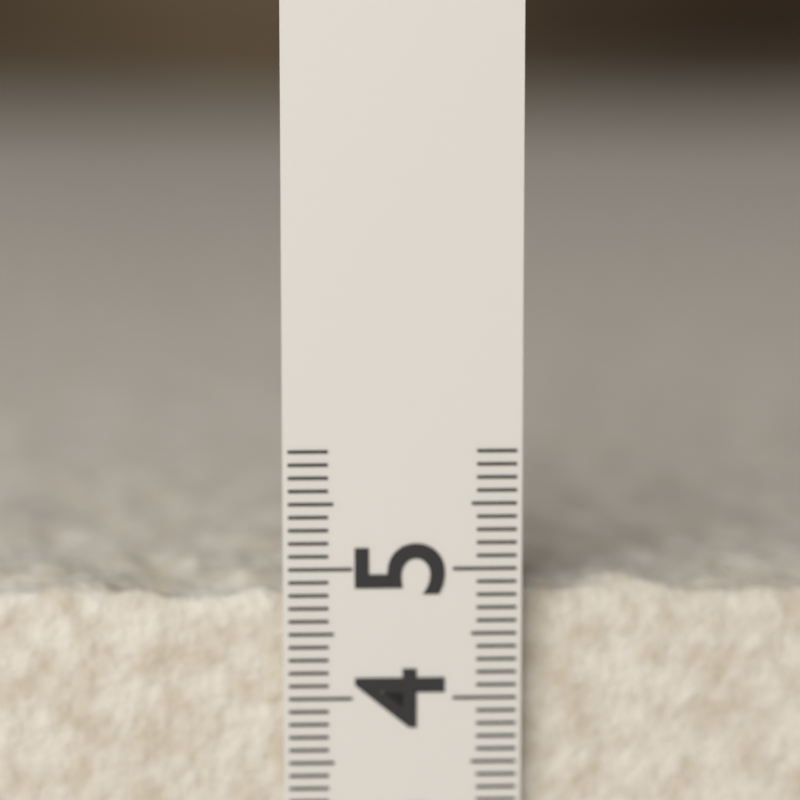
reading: 4.9 (no unit)
